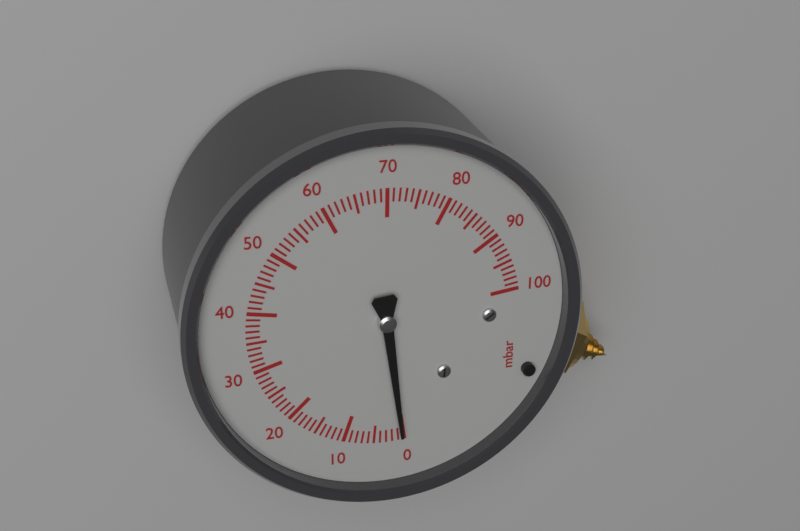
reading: 0.5 mbar
